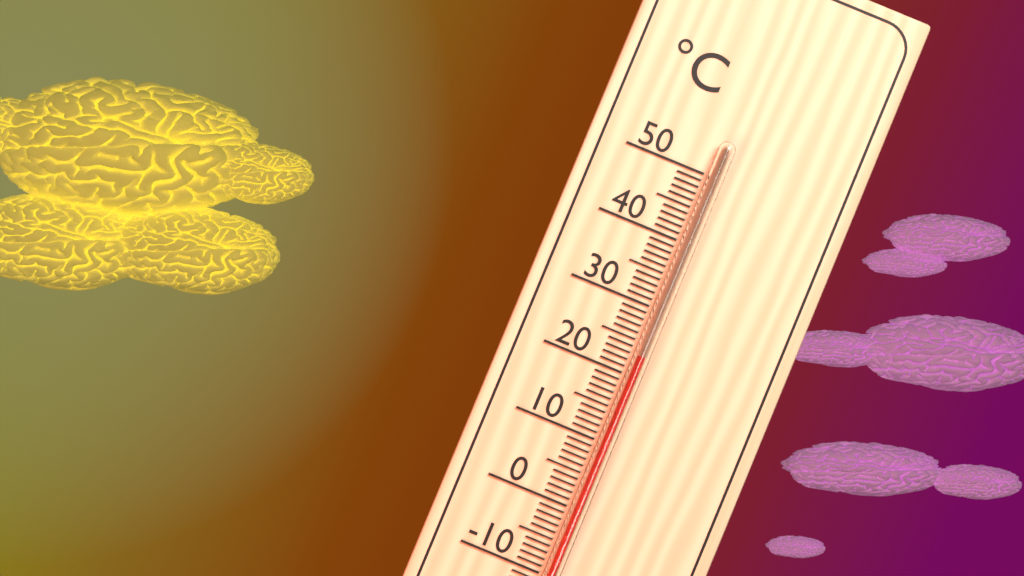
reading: 23 °C
